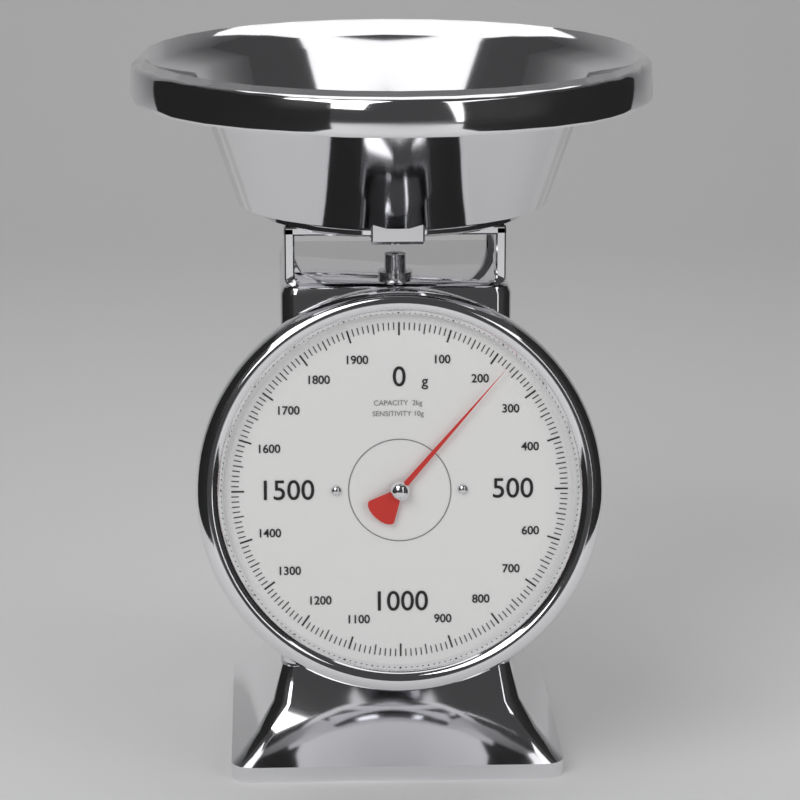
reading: 230 g
